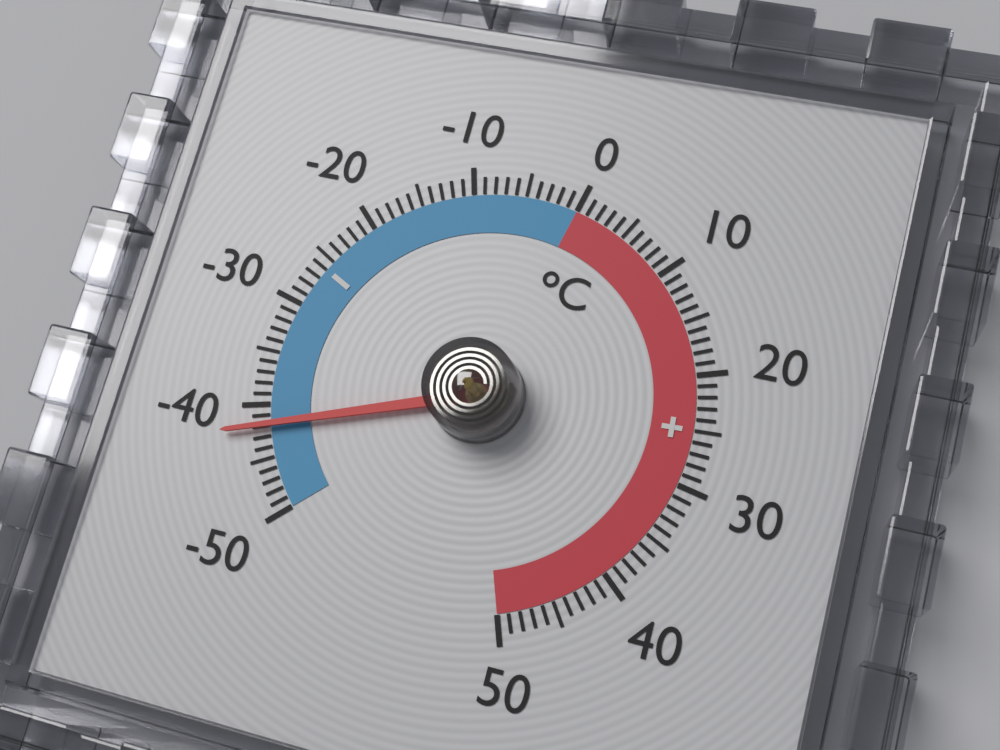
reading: -42 °C
